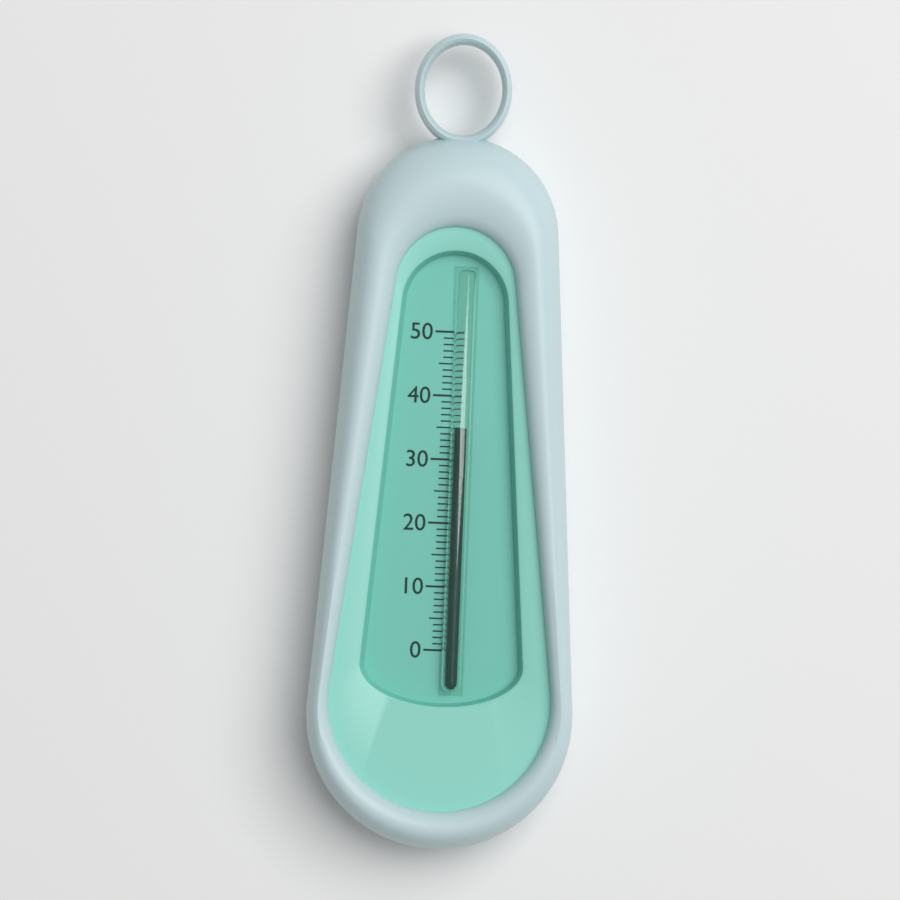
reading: 35 (no unit)
